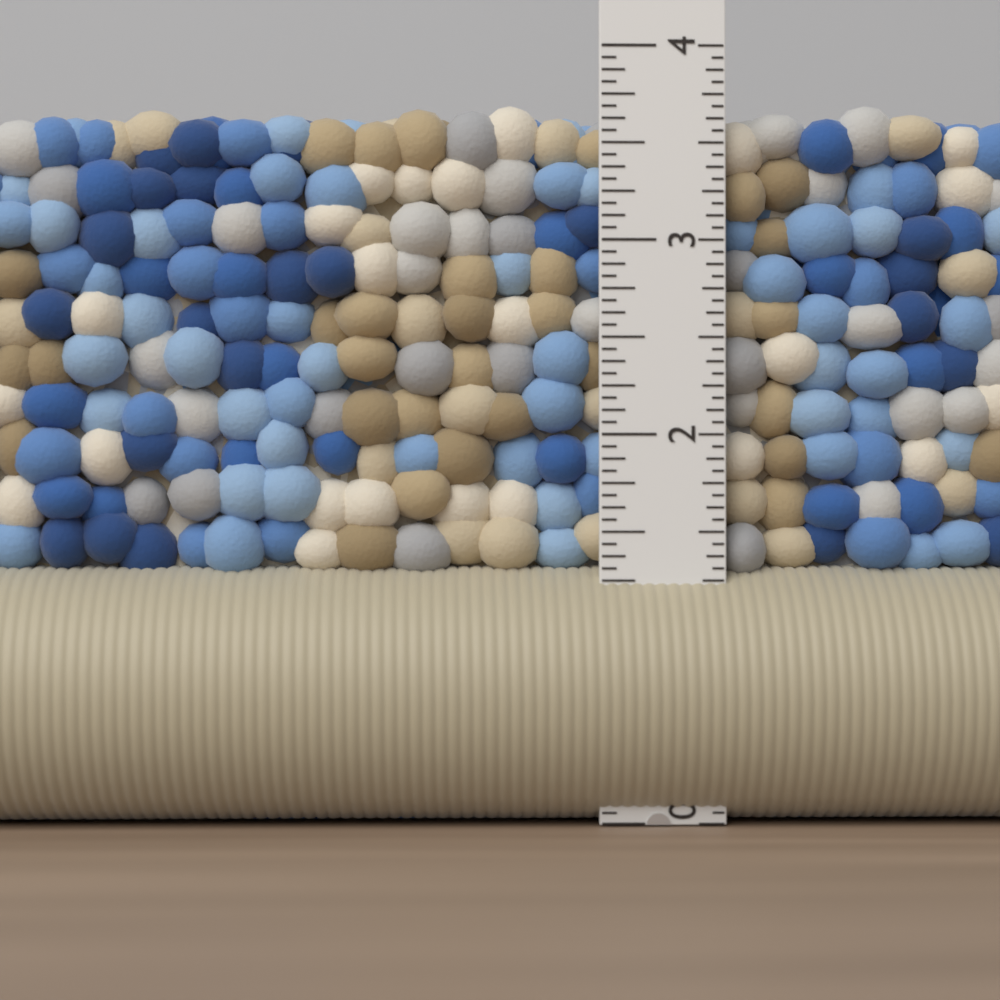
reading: 3.7500 in
